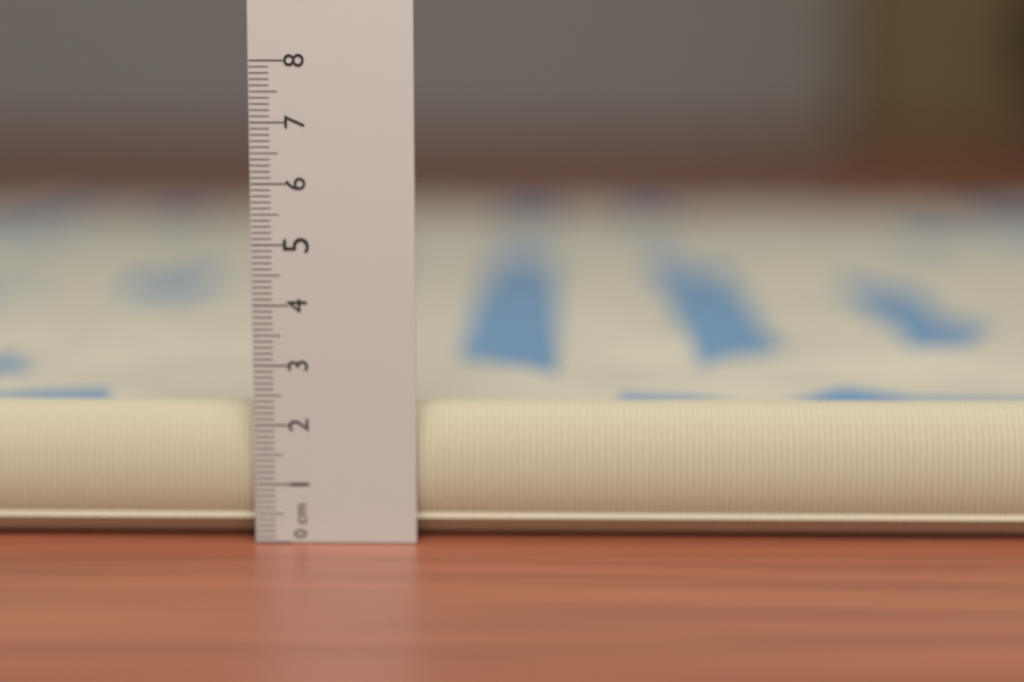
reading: 2.3 cm
